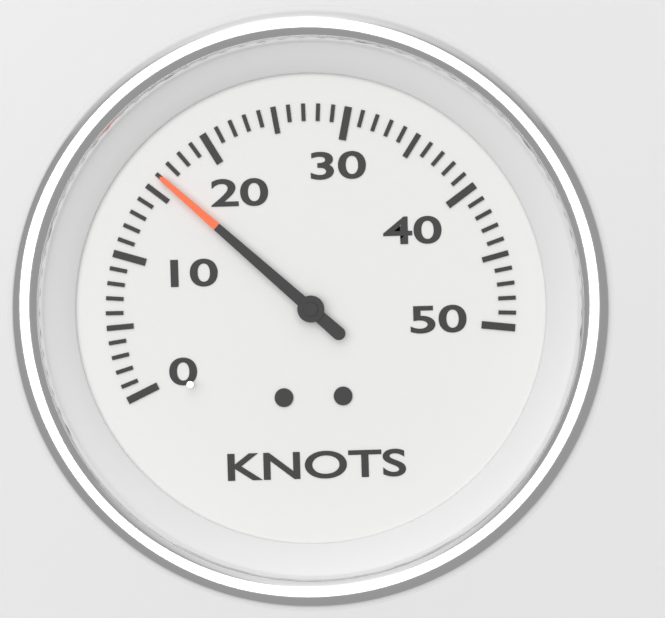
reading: 16 knots
